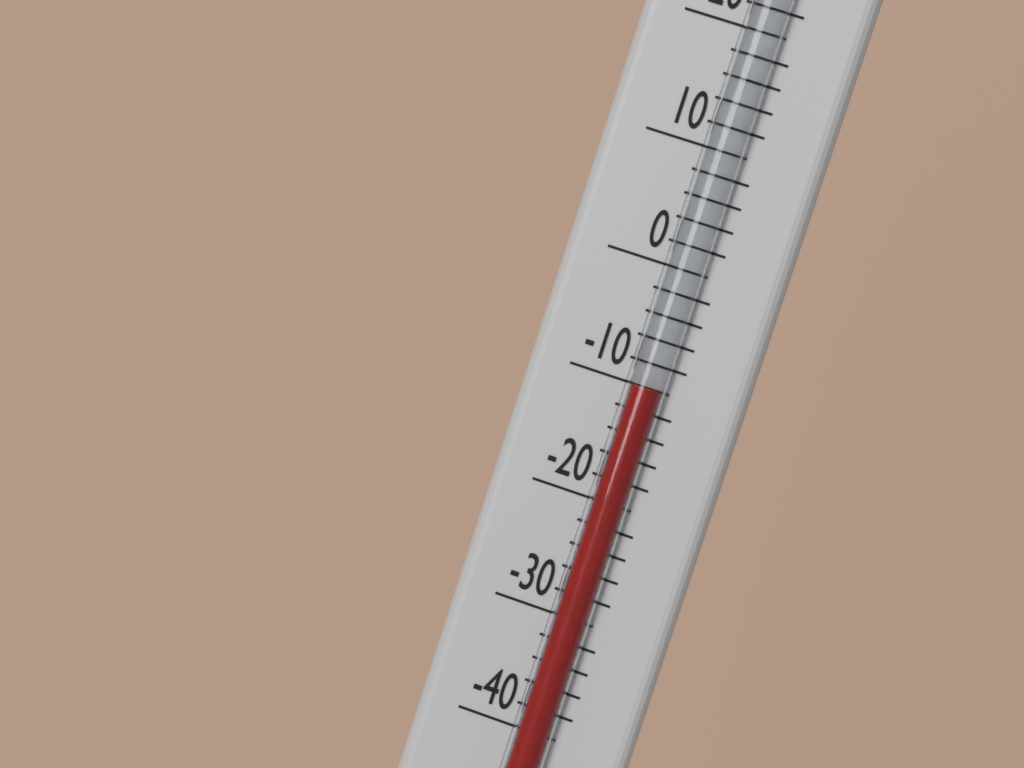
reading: -10 °F
